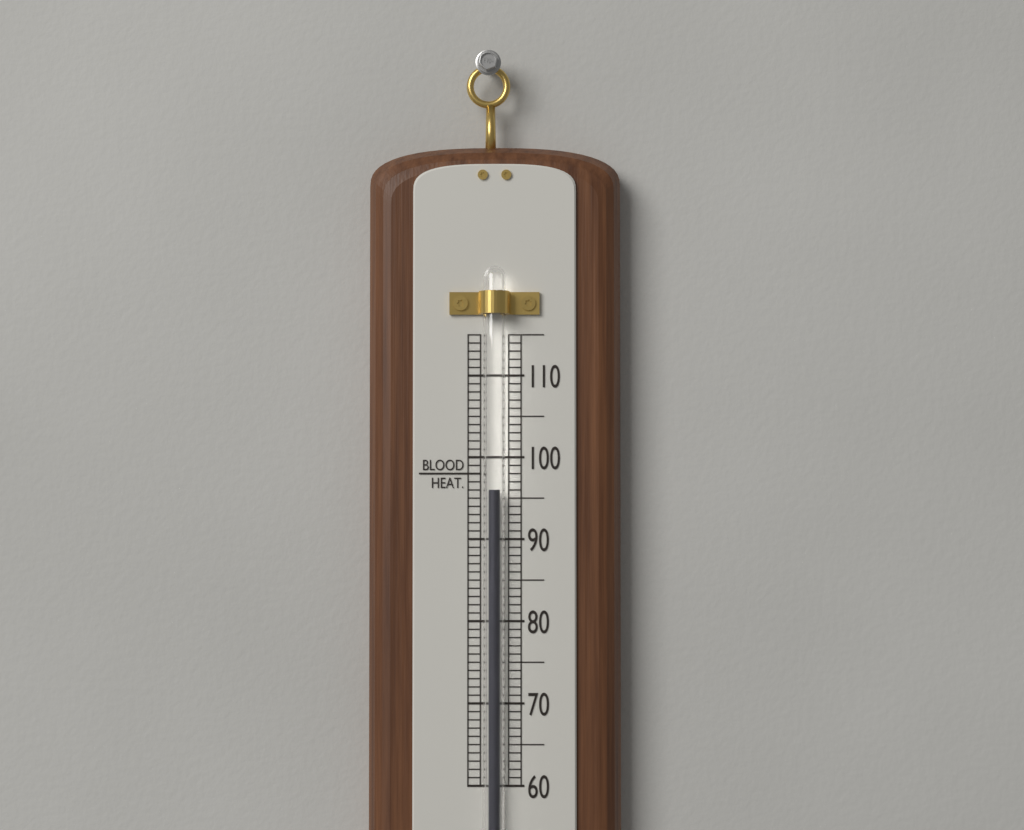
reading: 96 (no unit)
